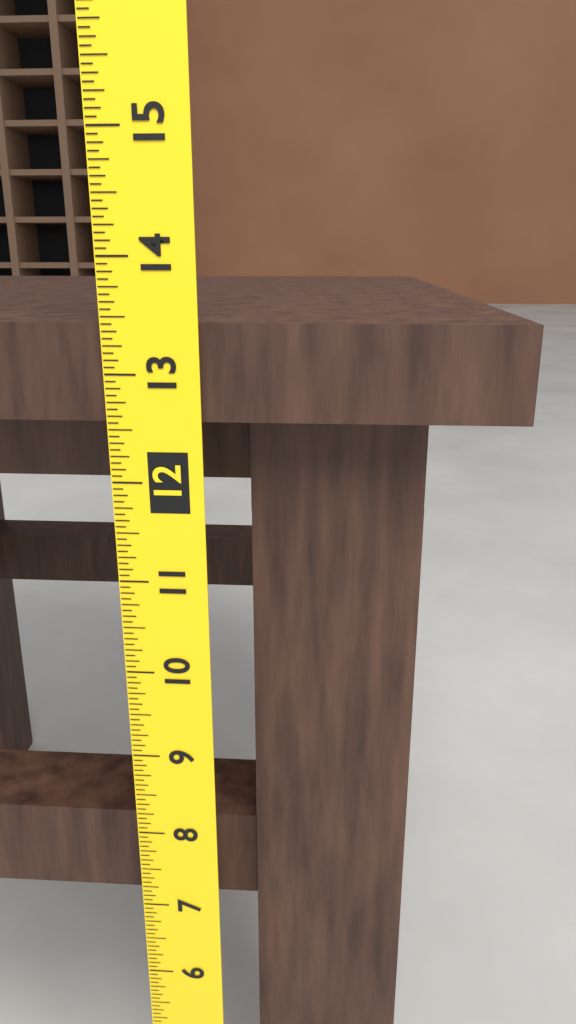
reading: 13.4375 (no unit)
